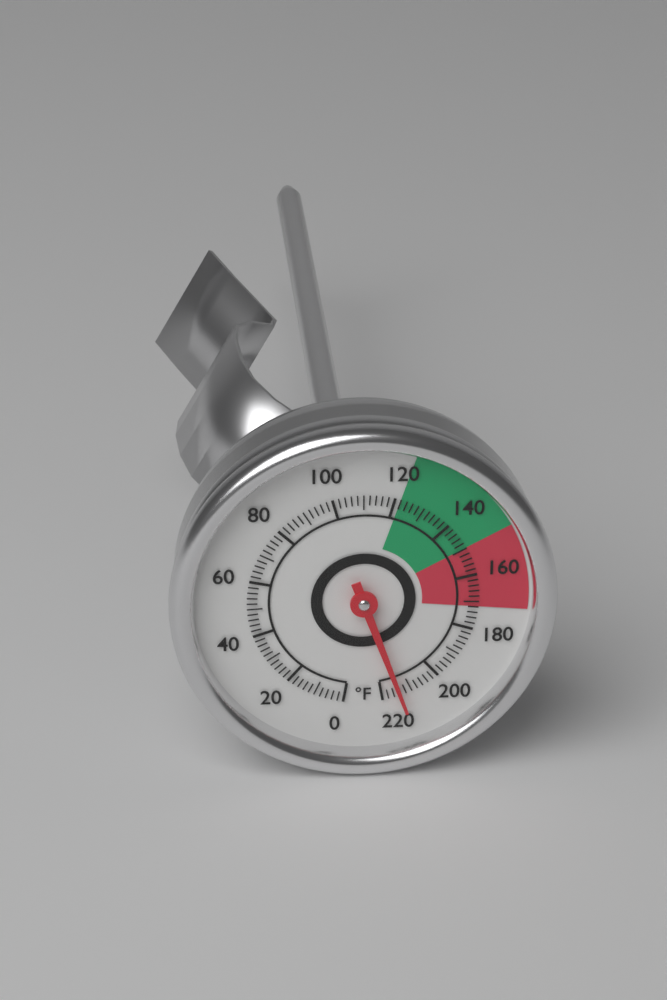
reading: 214 °F
